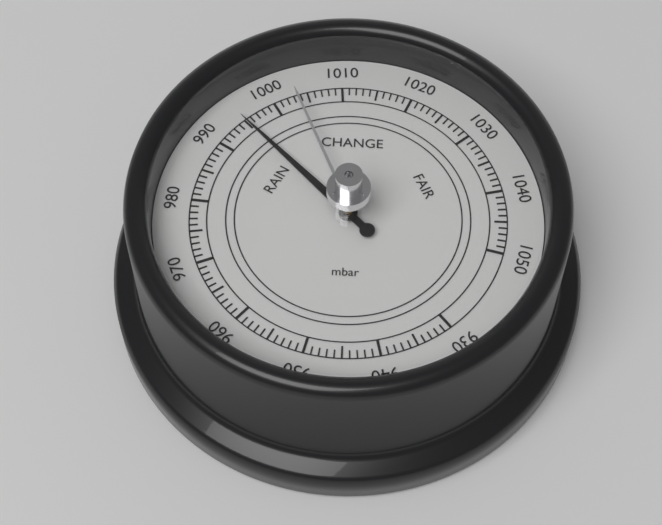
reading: 995 mbar
